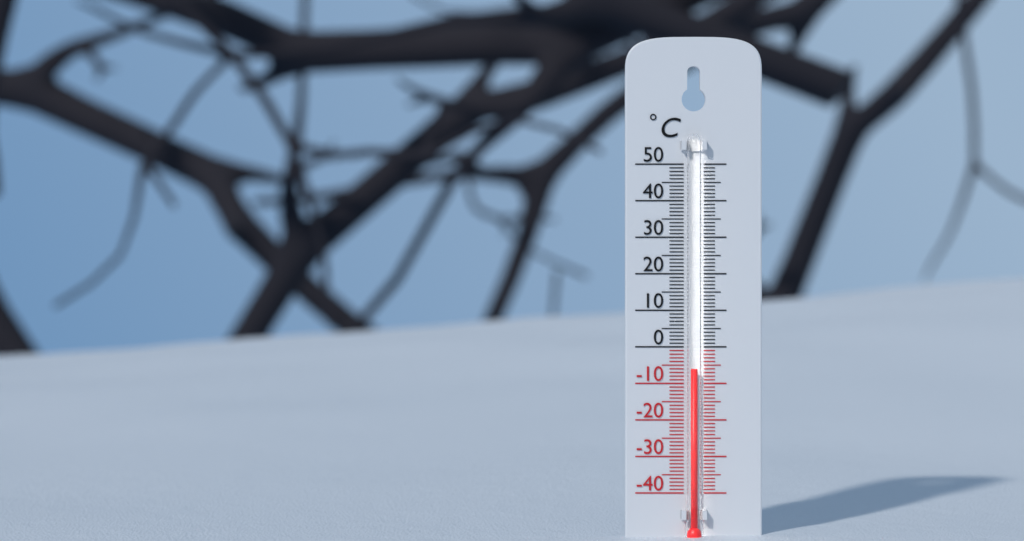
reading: -6 °C
